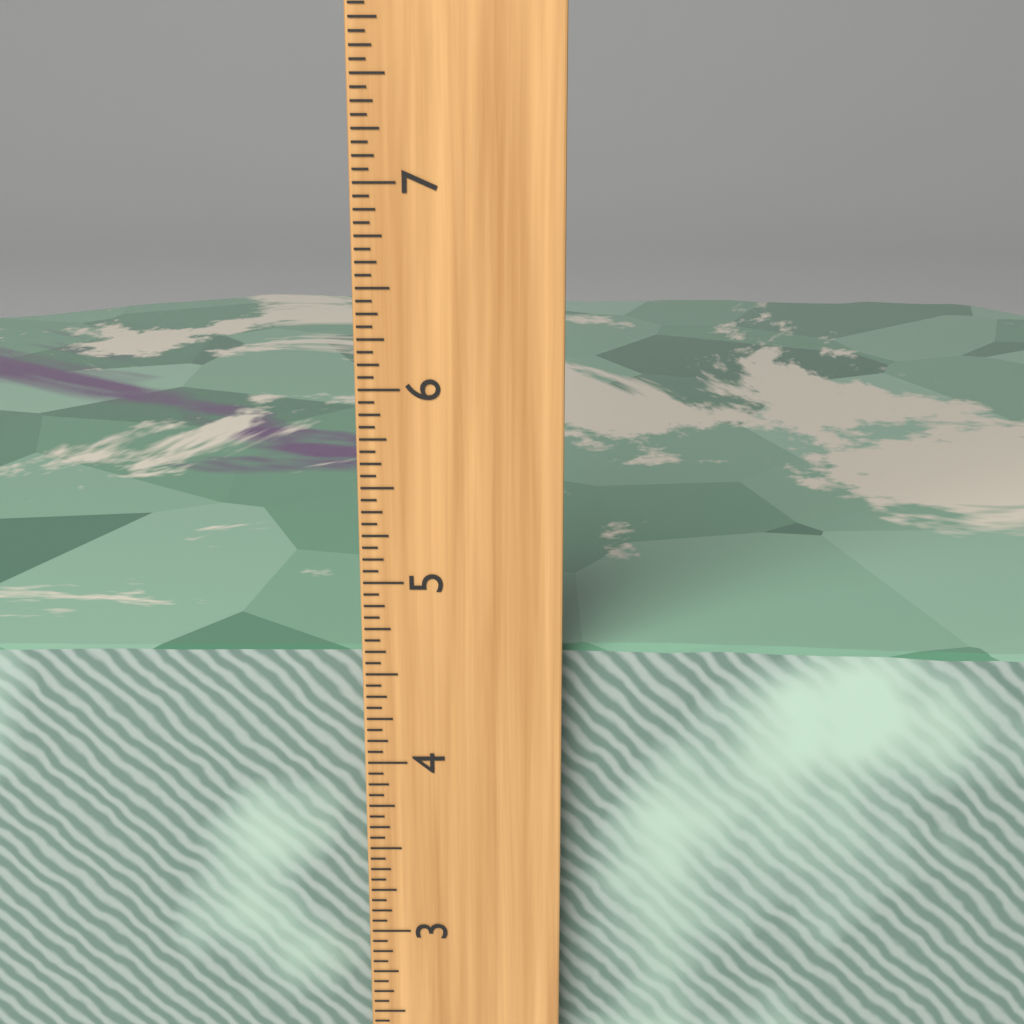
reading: 4.5625 inch
